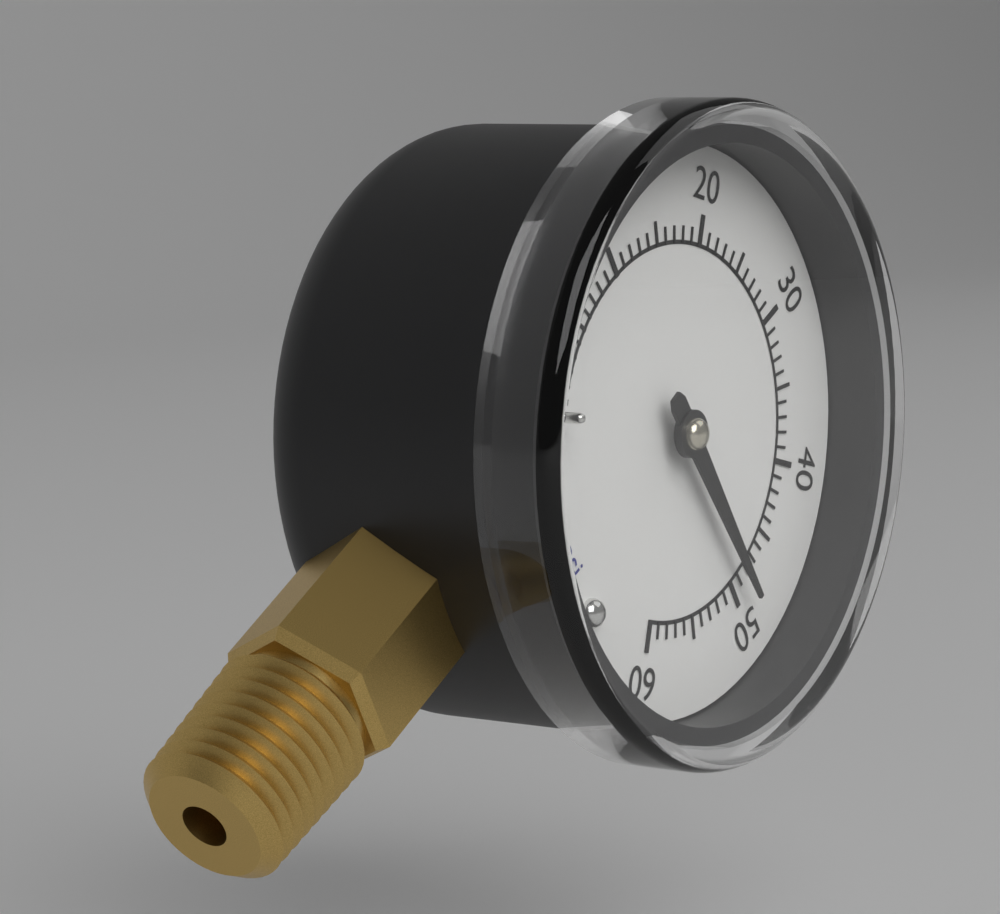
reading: 49 psi
